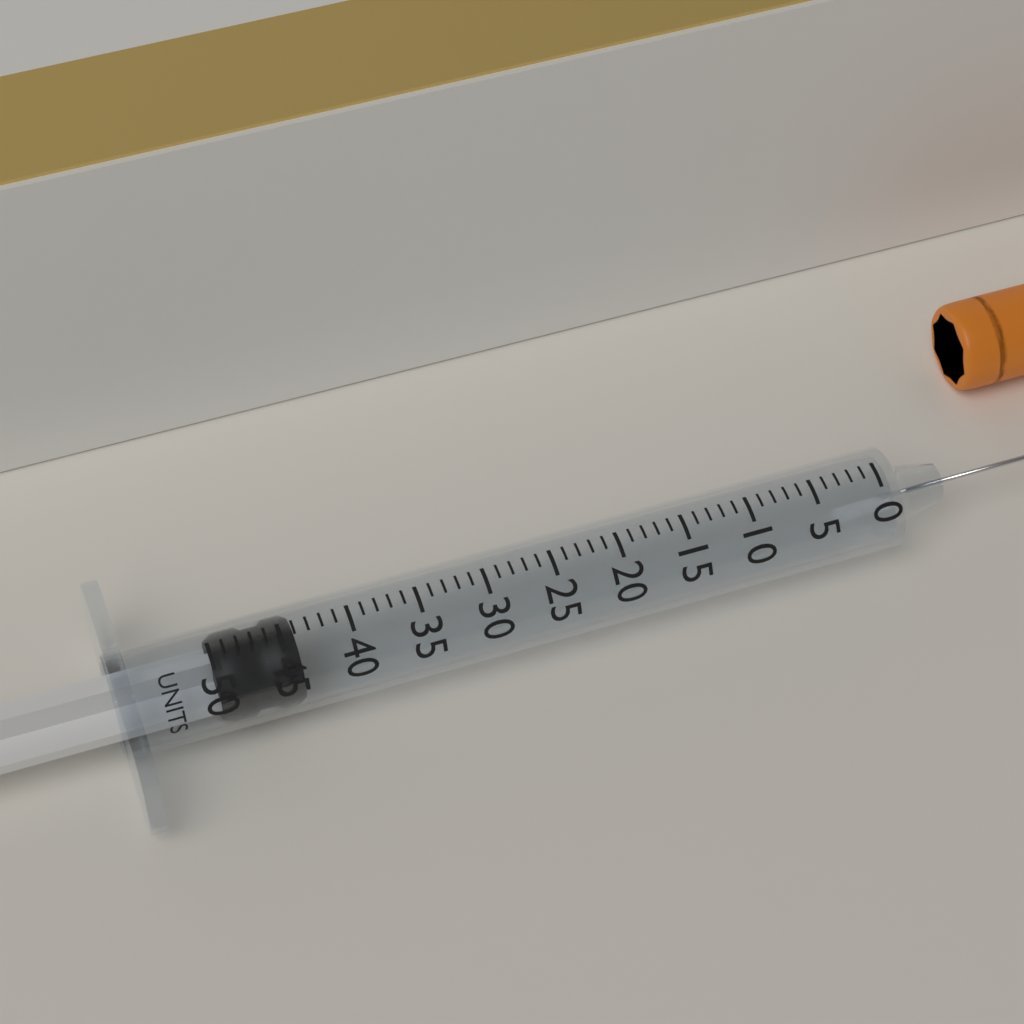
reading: 44 units
